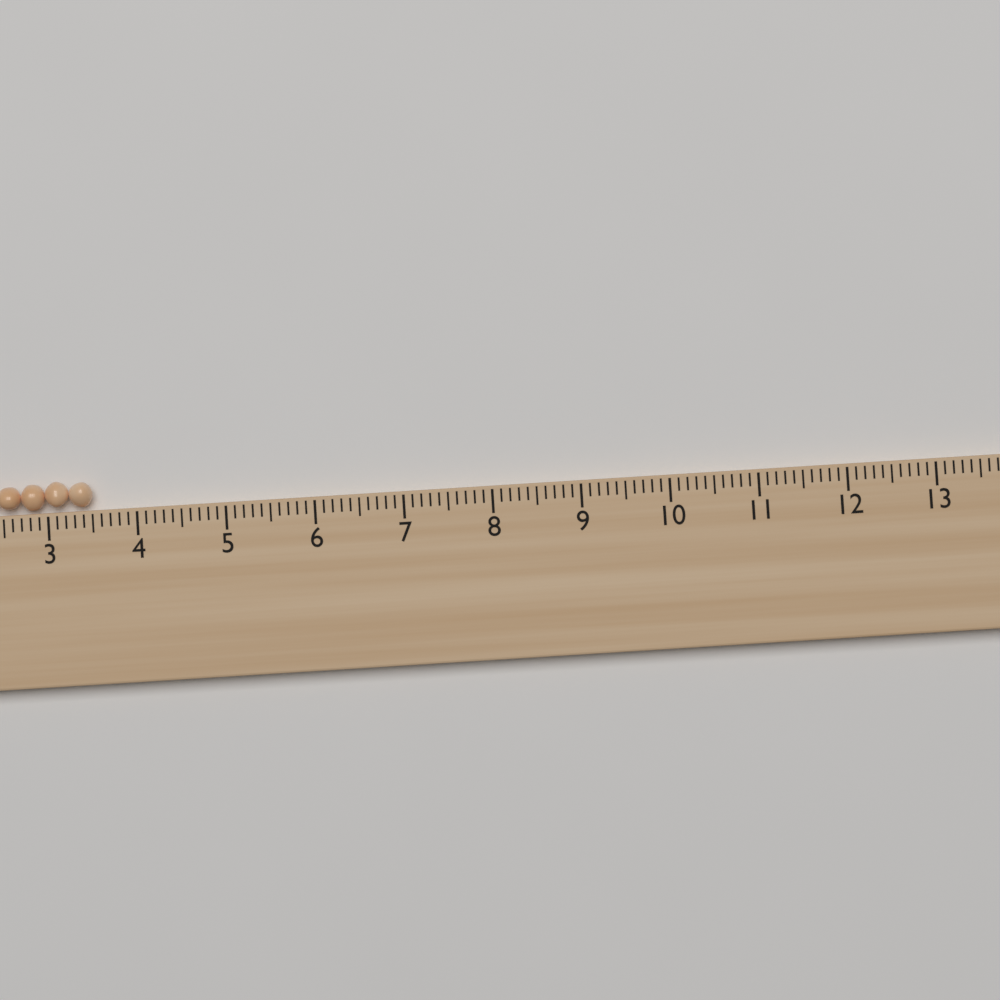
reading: 3.5 (no unit)
